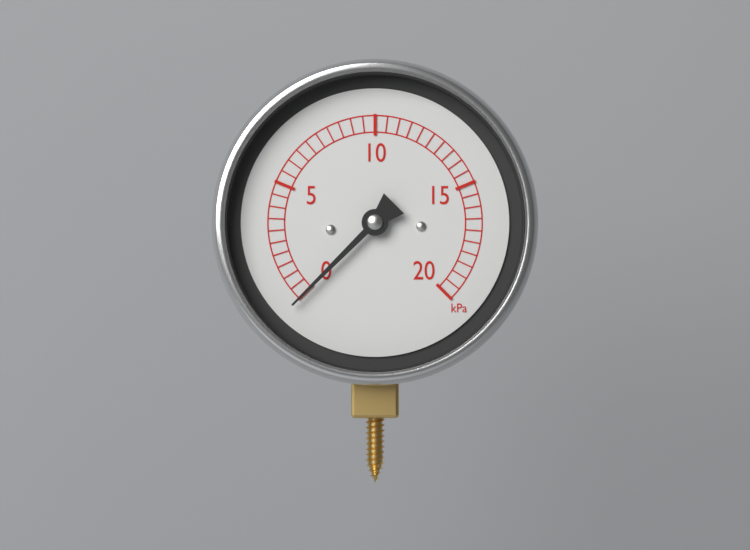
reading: 0.0 kPa
